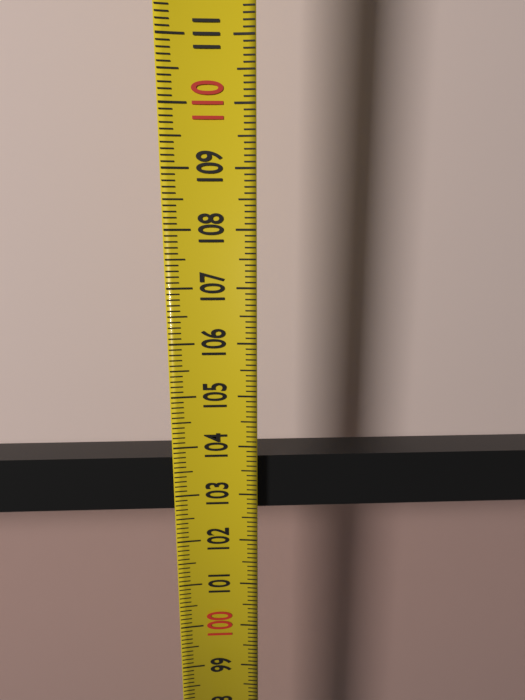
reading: 103.7 (no unit)
